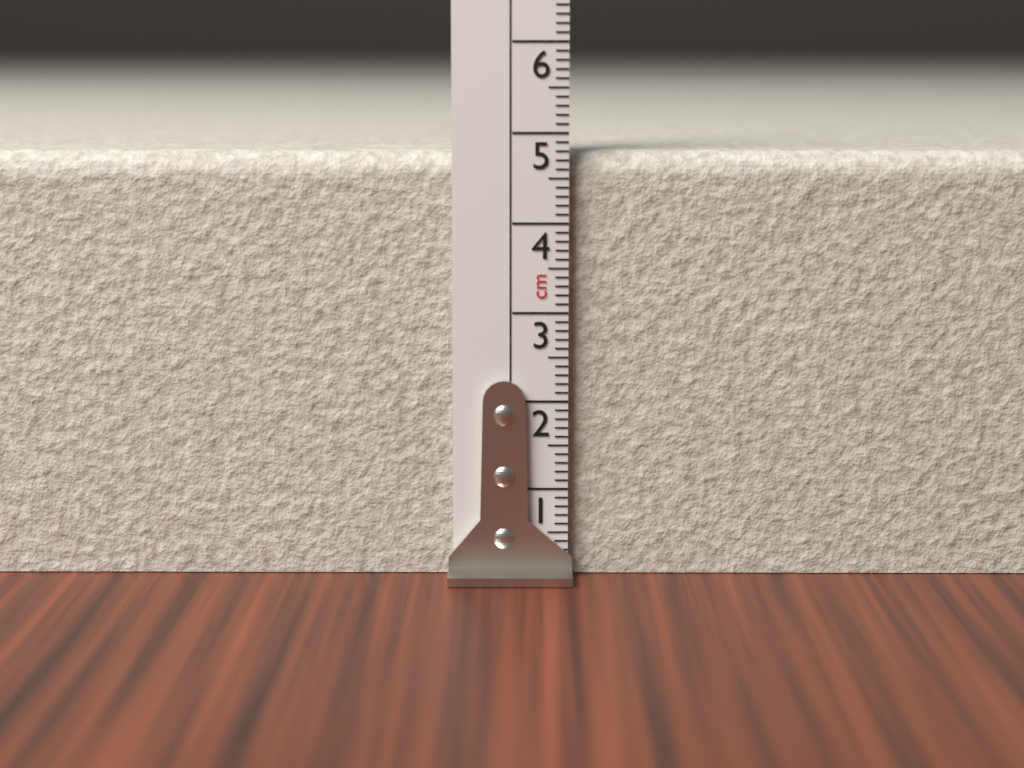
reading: 4.8 cm
